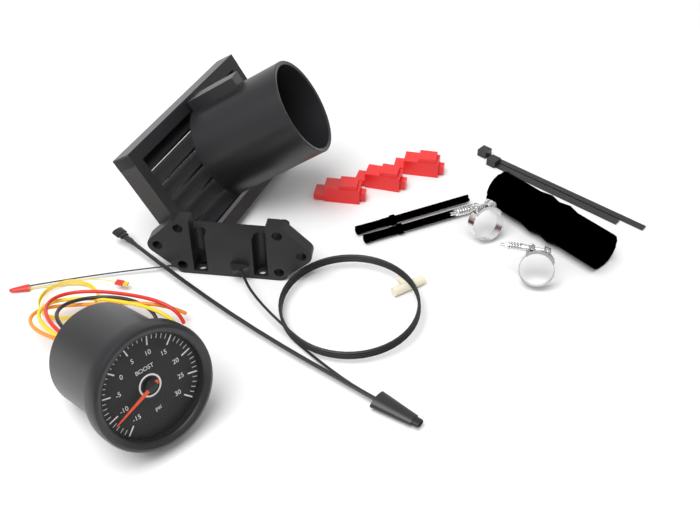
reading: -11 psi
